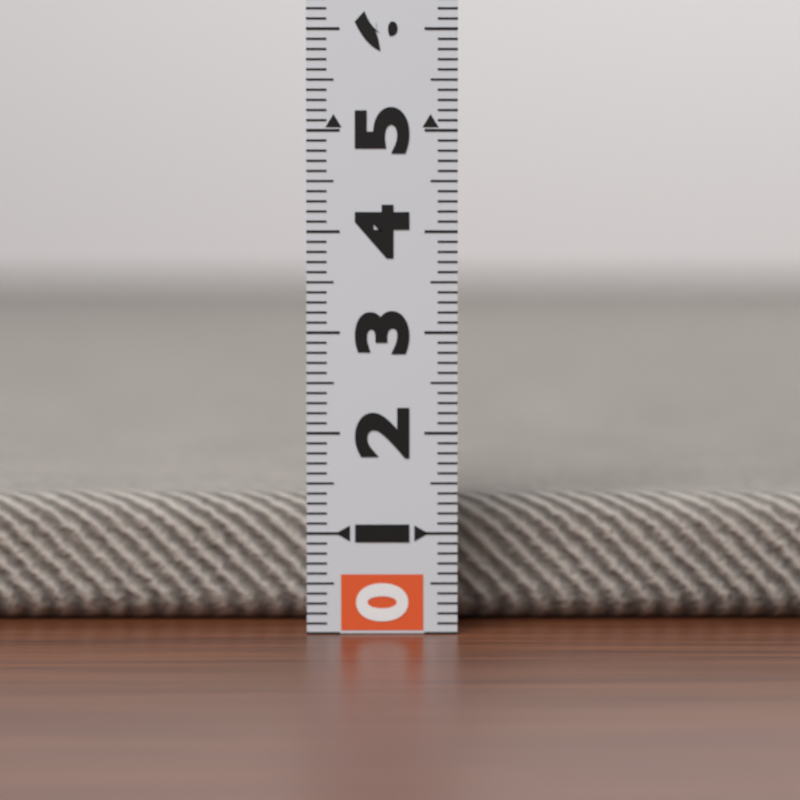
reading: 1.3 (no unit)
